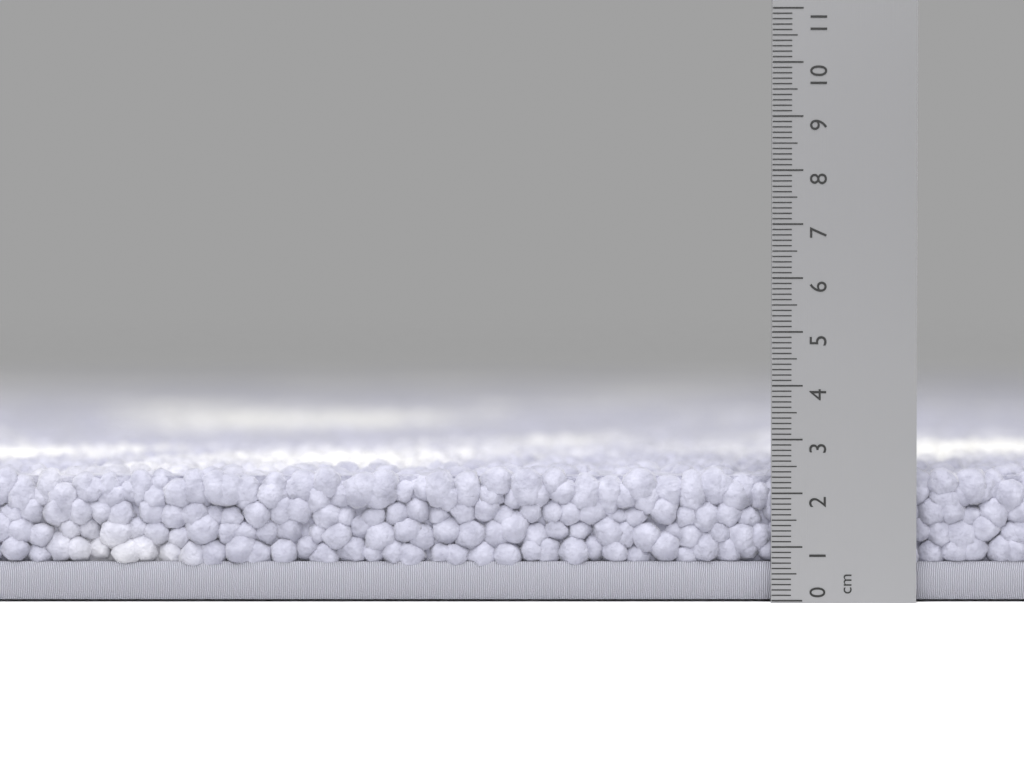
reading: 2.5 cm
